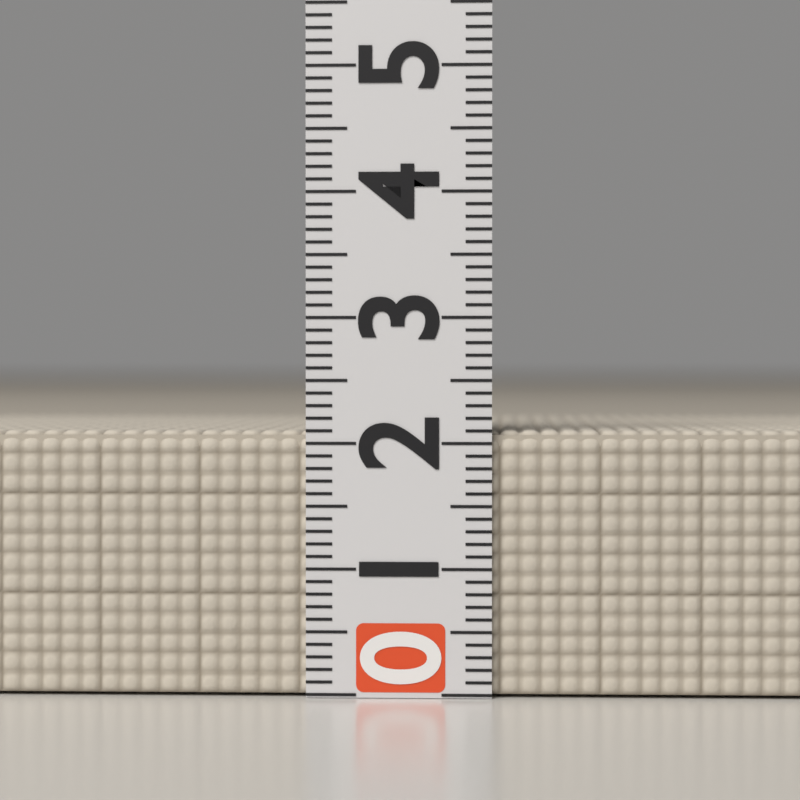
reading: 2.1 (no unit)
